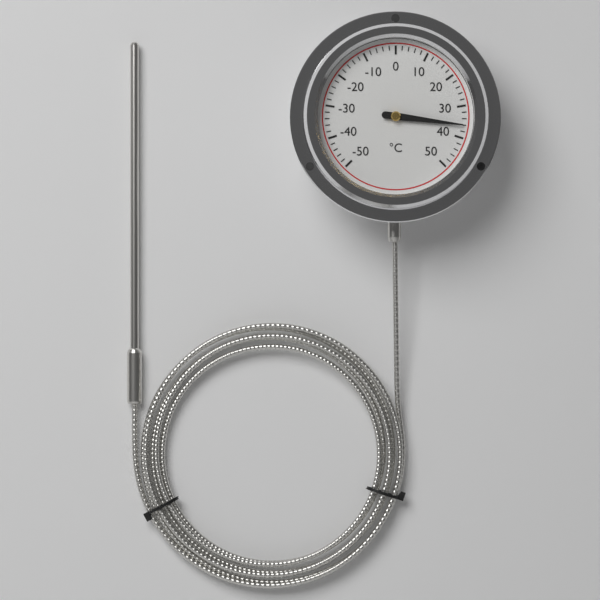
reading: 36 °C
